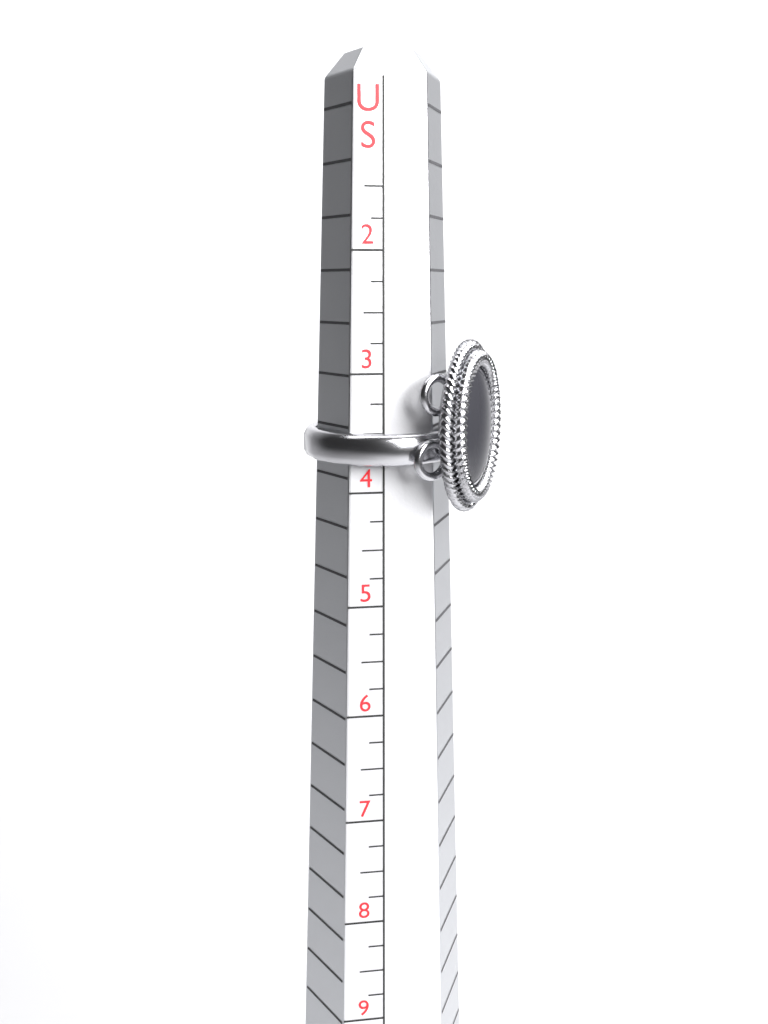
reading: 3.75 US
